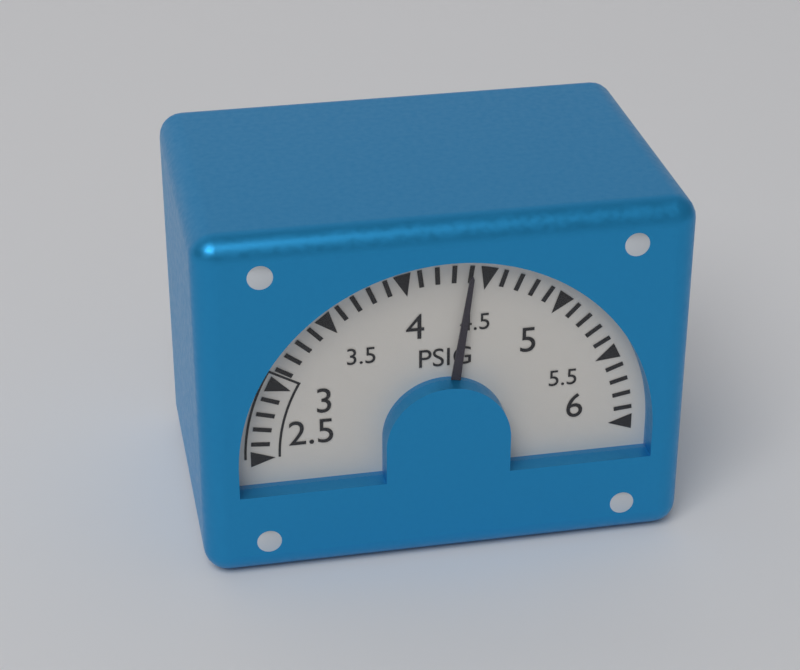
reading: 4.4 PSIG
